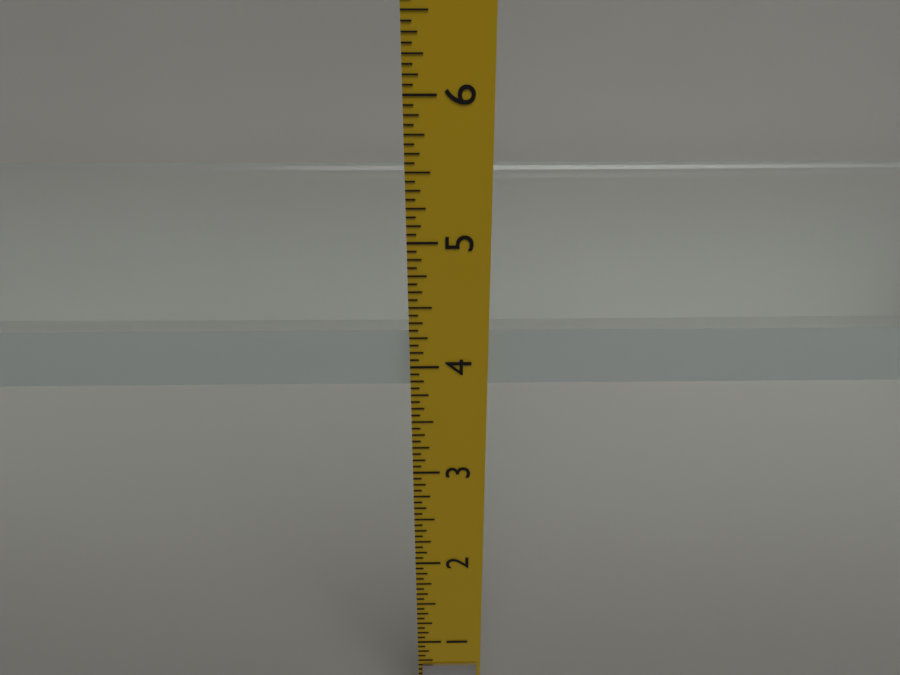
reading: 4.2500 in
